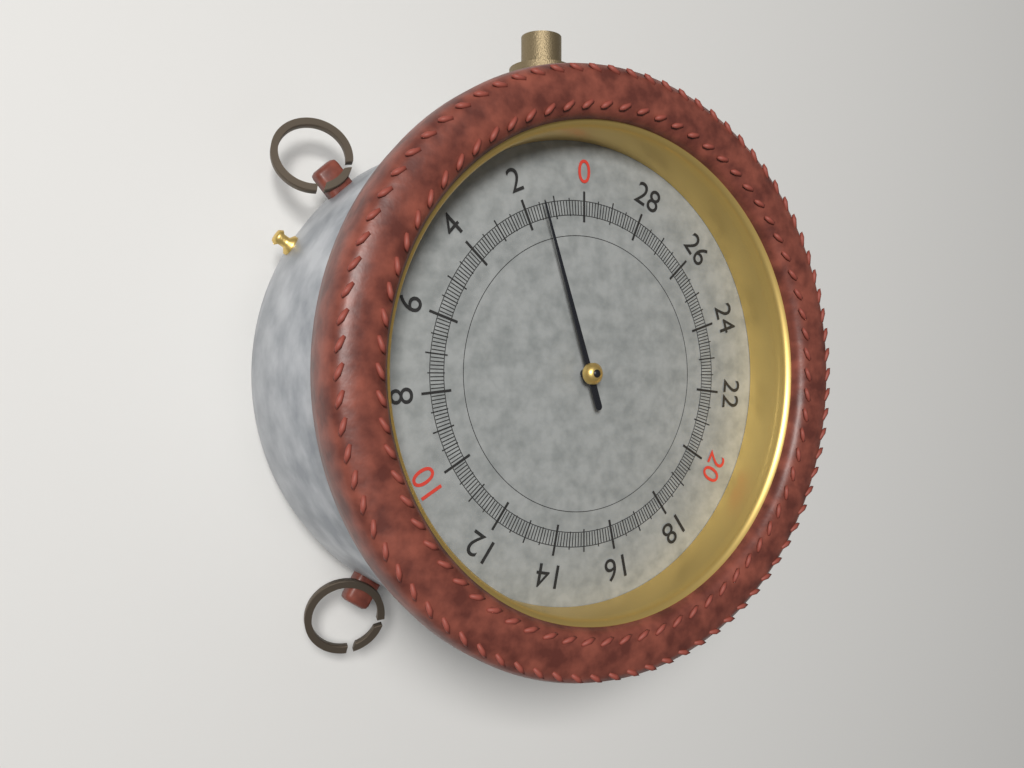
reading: 1.5 (no unit)
